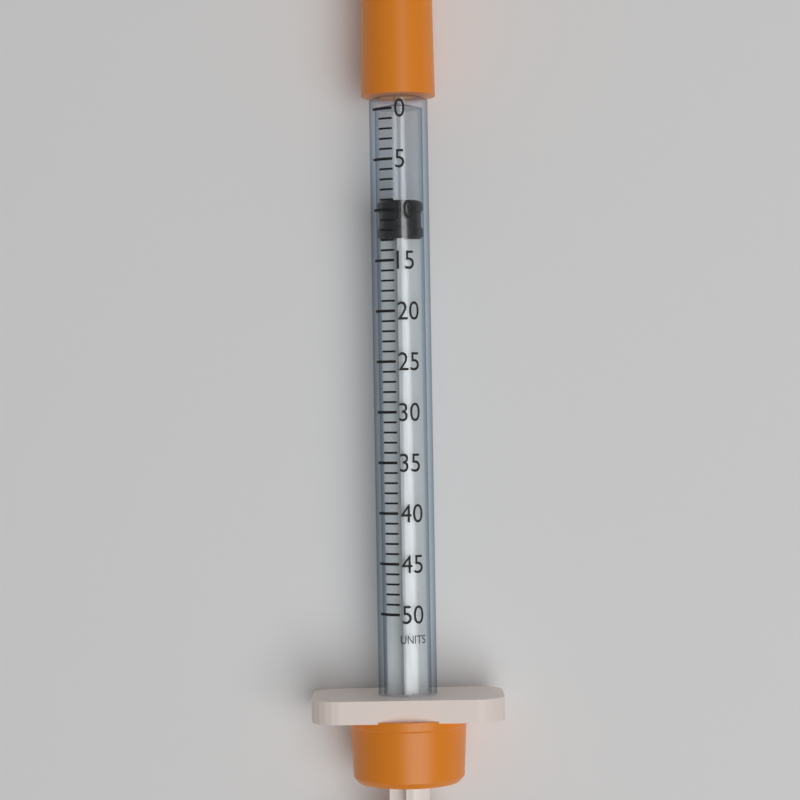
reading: 9 units
